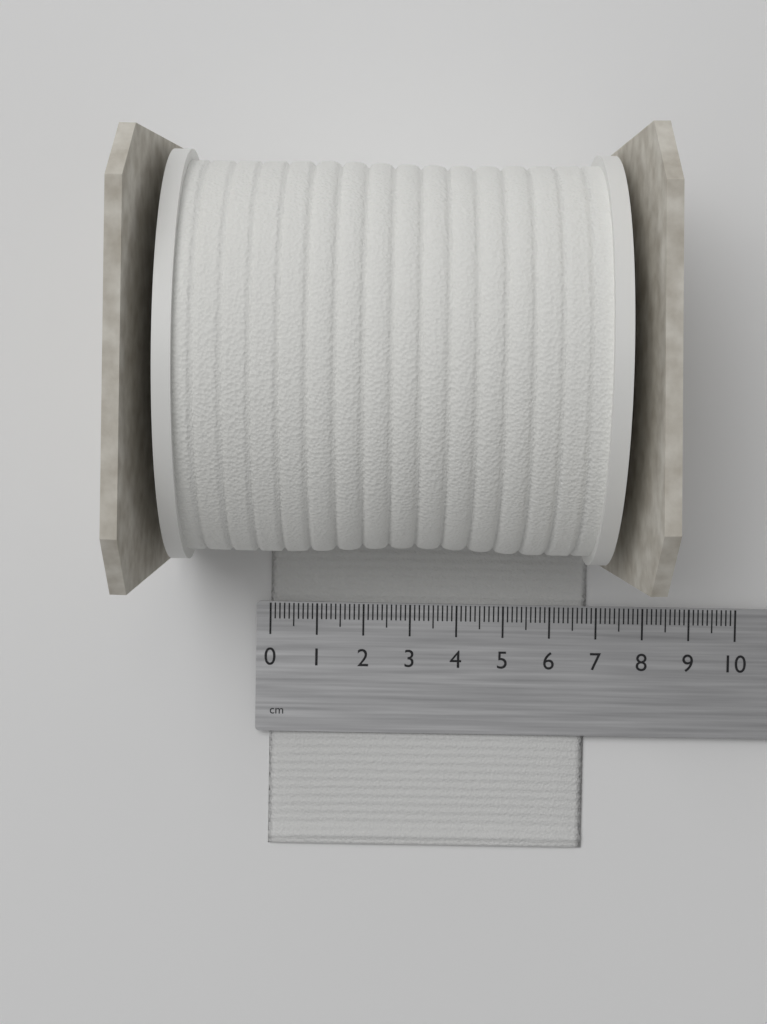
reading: 6.8 cm
